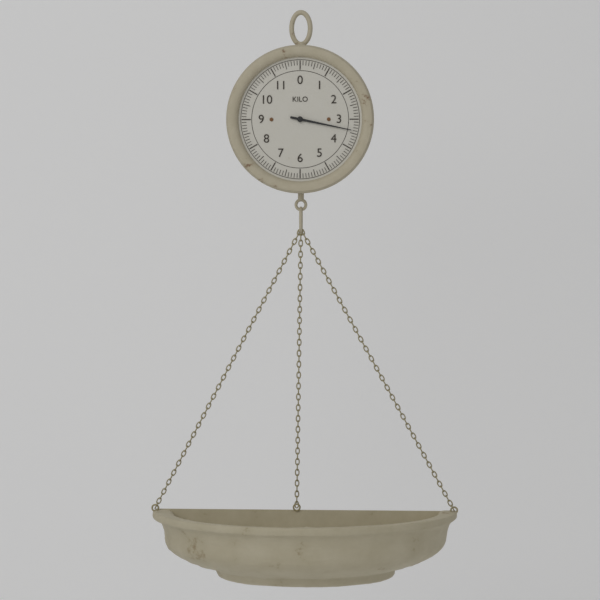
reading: 3.4 kg
